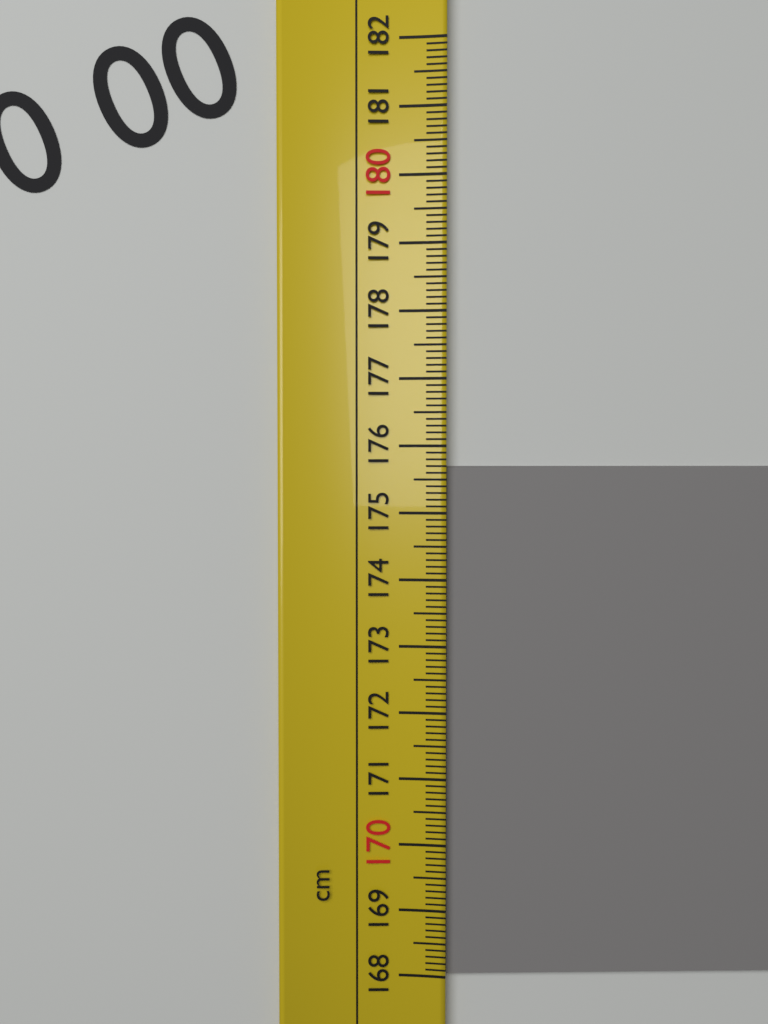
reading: 175.7 cm
